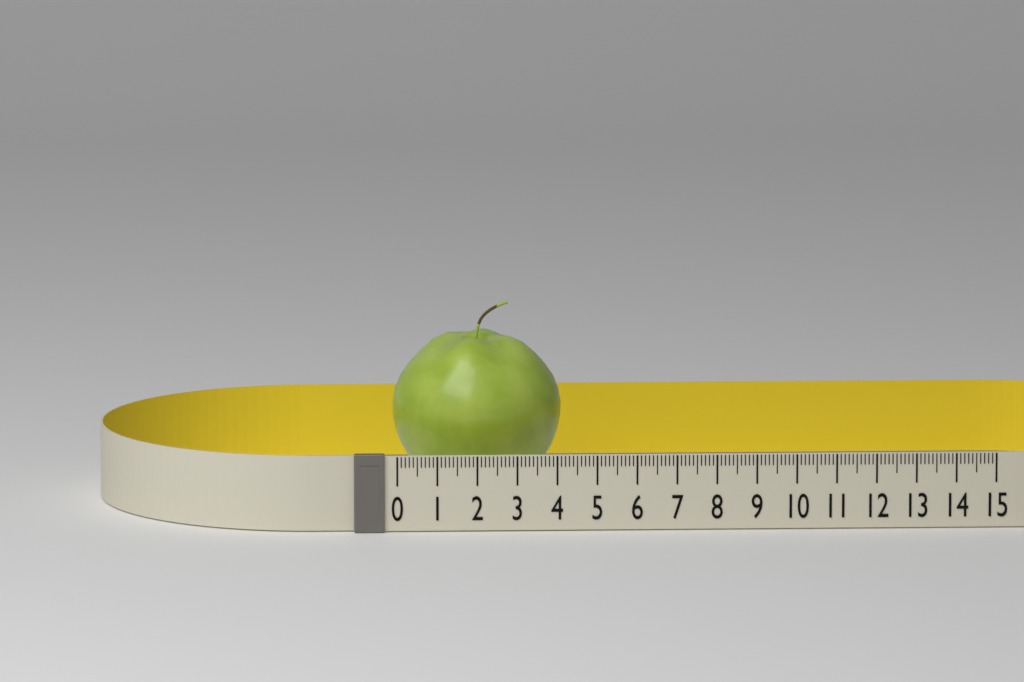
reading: 4.3 (no unit)
